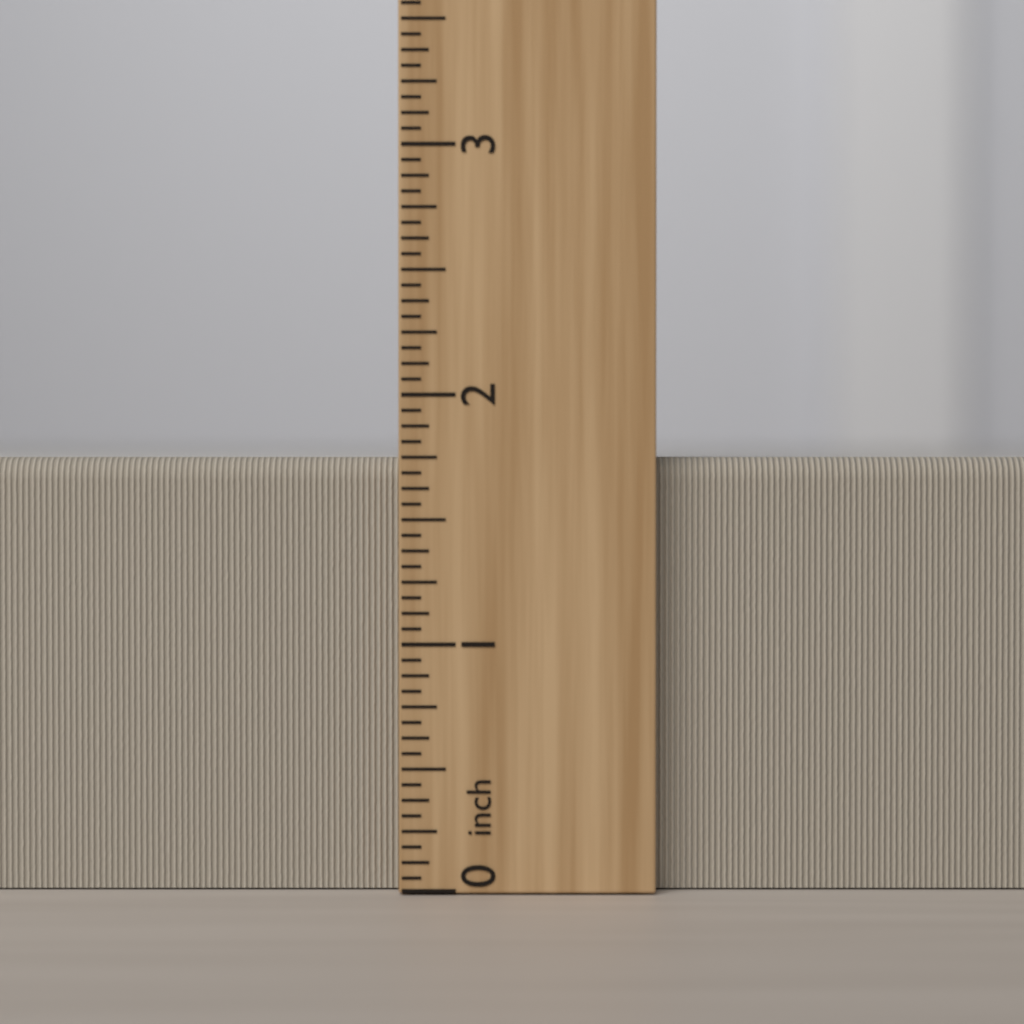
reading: 1.7500 inch
